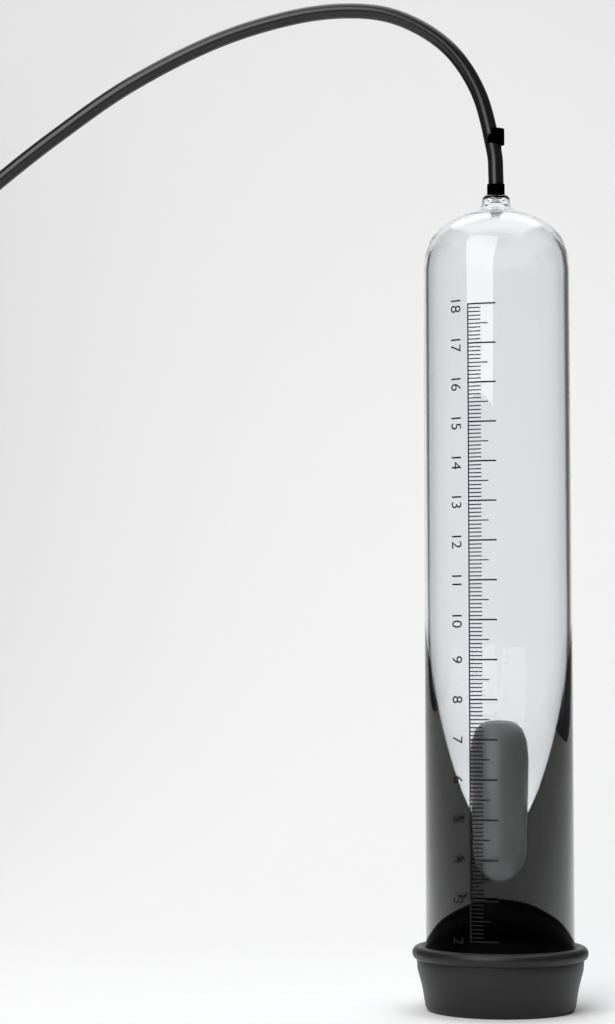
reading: 7.8 (no unit)
